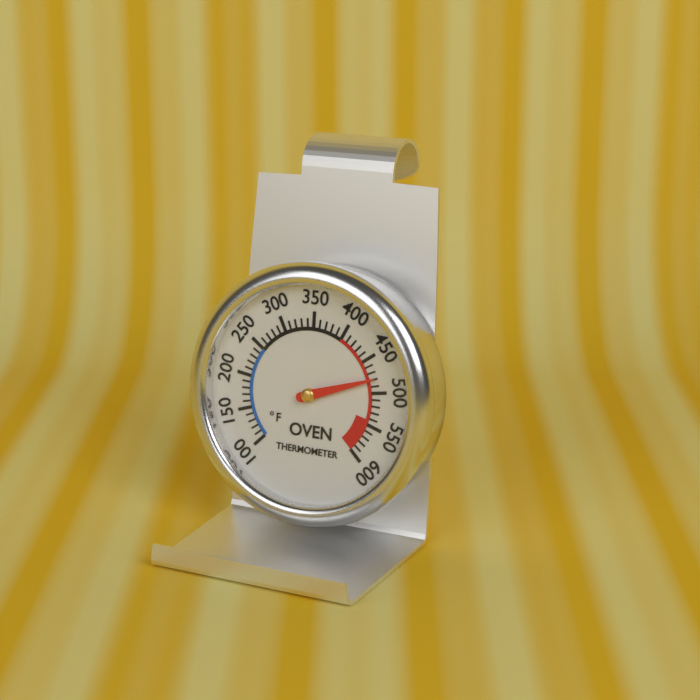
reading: 480 °F
